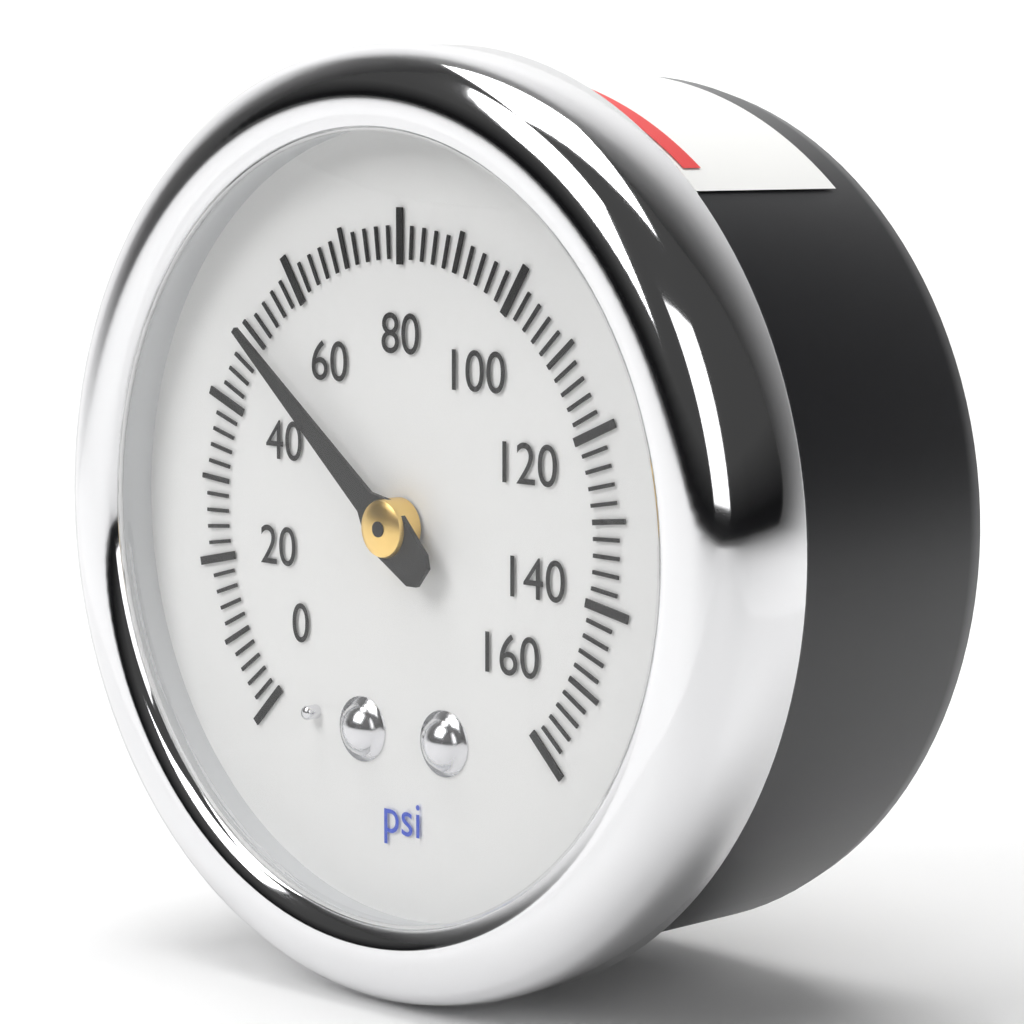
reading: 50 psi
